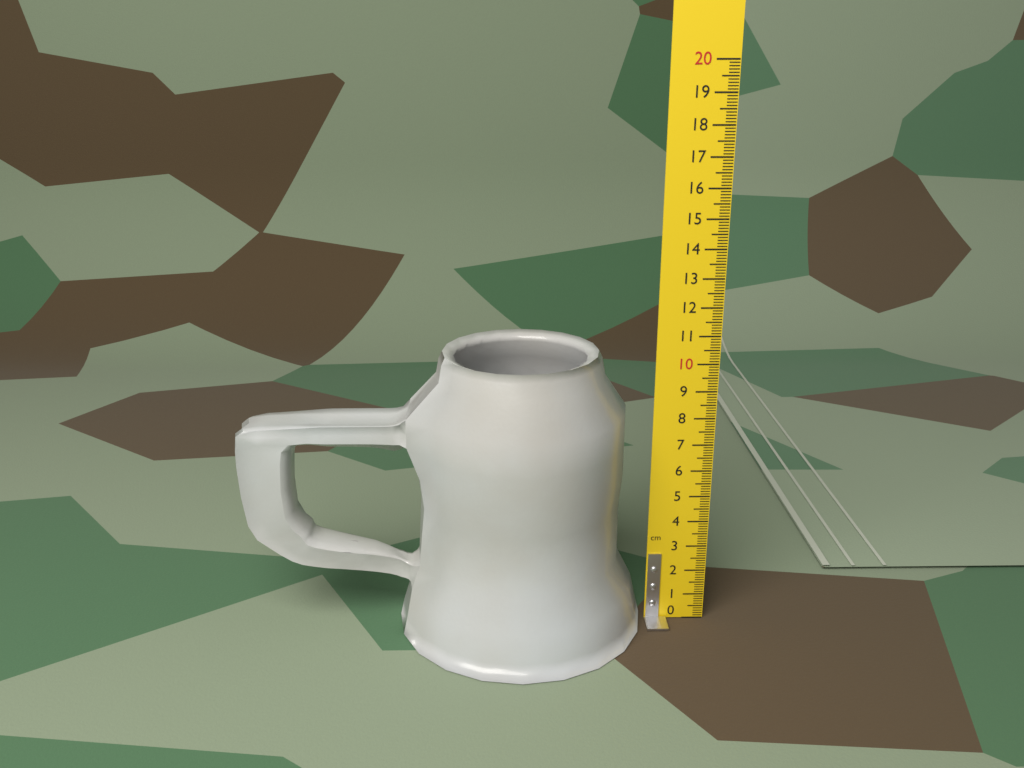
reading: 10.4 cm
